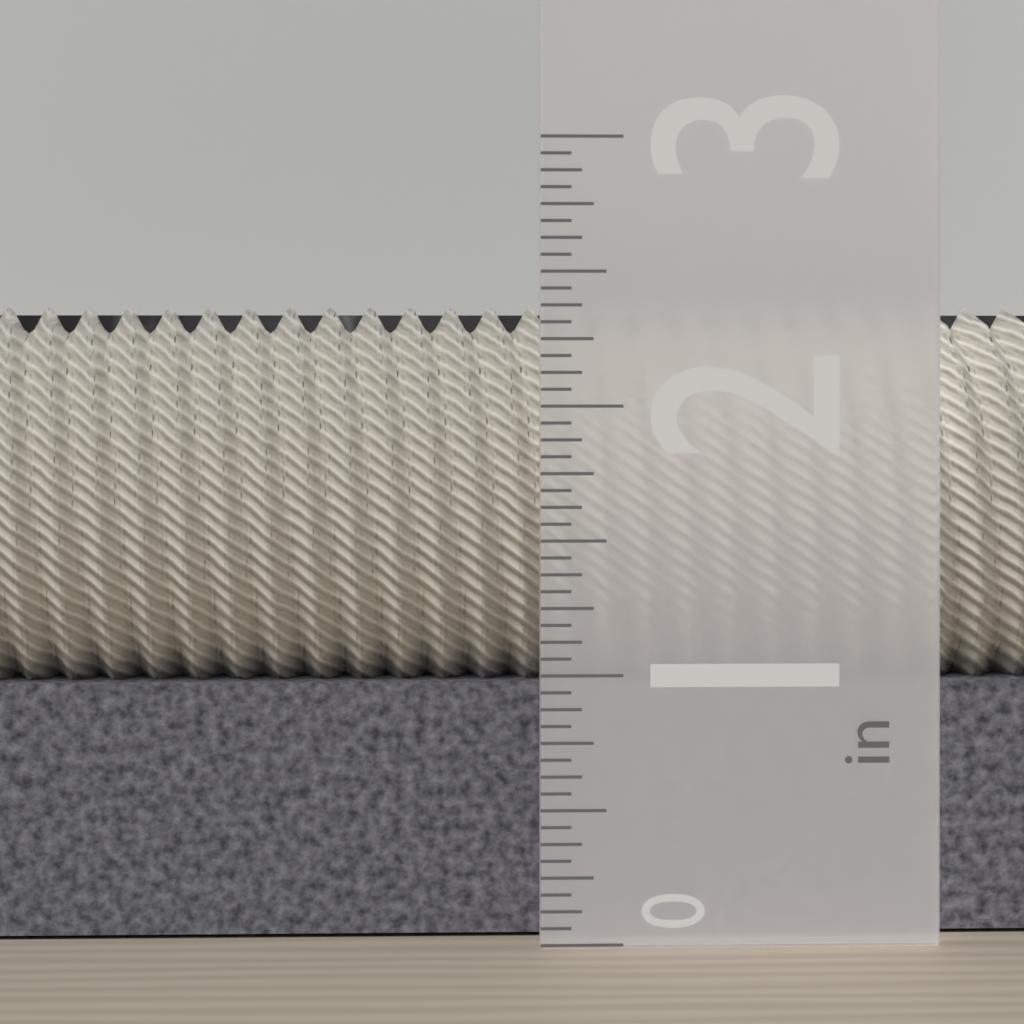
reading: 2.3750 in
